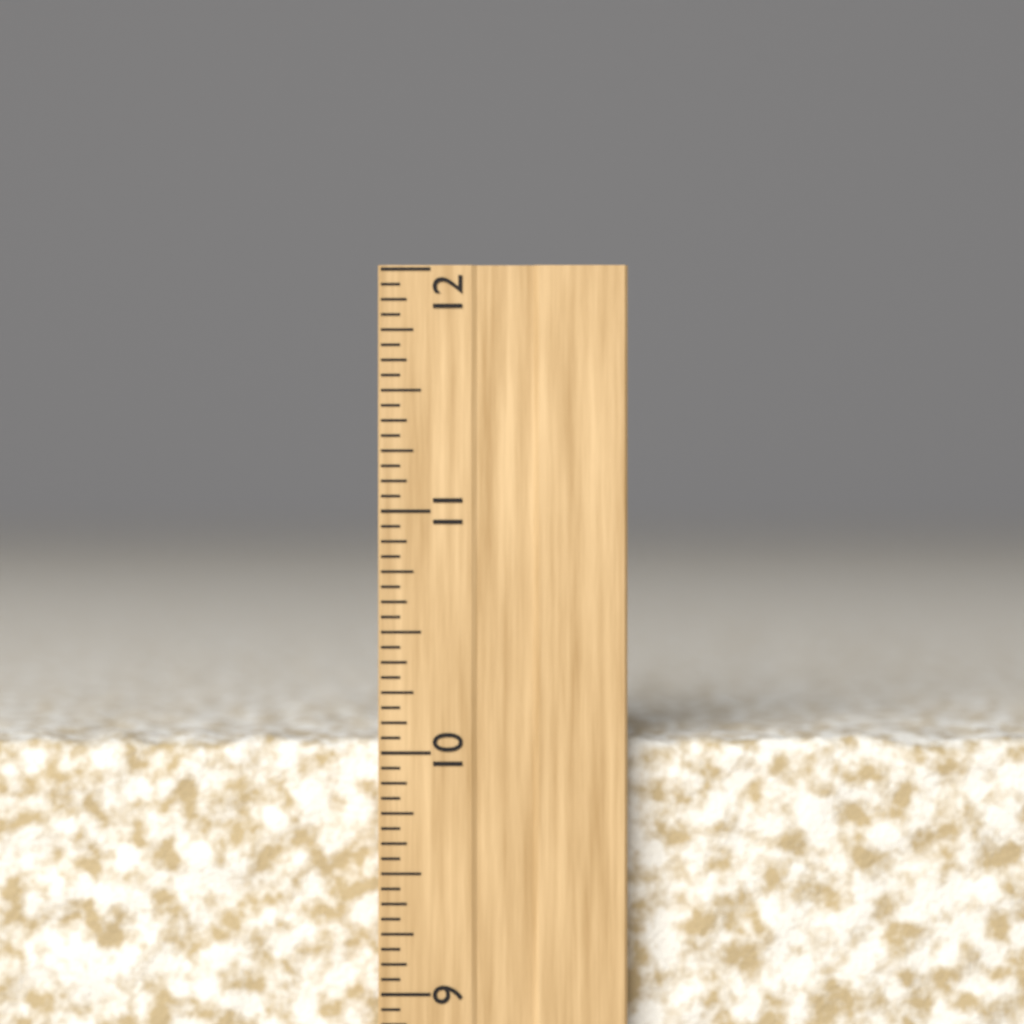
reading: 10.0625 inch
